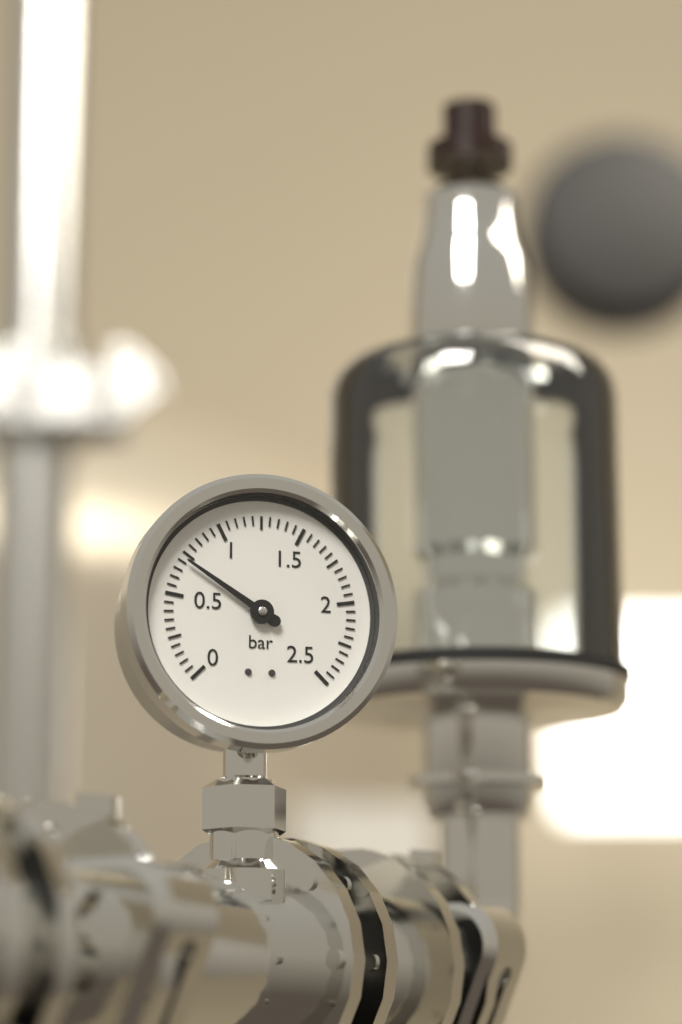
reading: 0.72 bar
